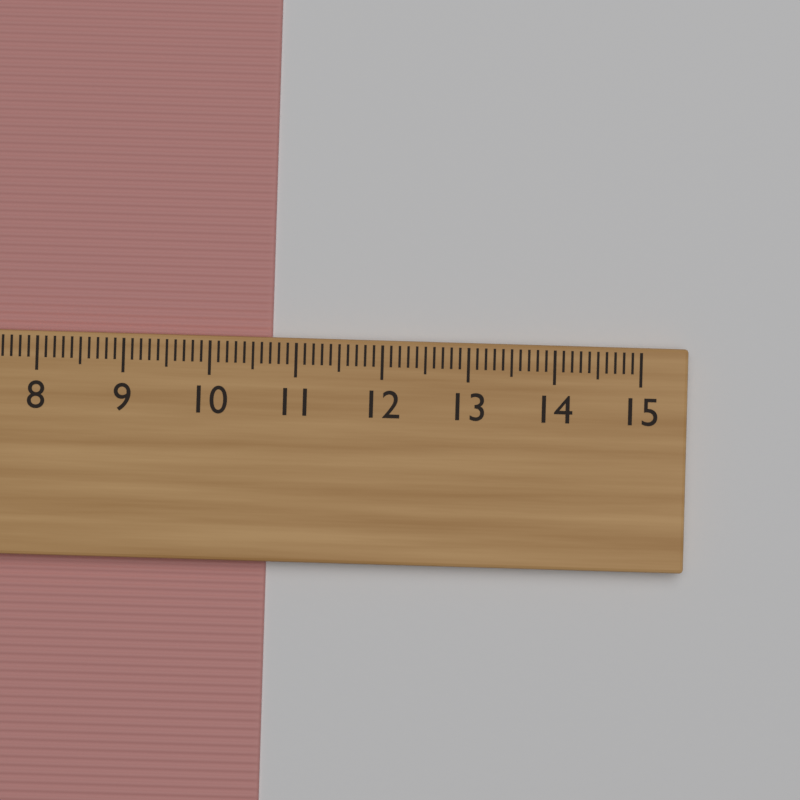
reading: 10.7 cm
